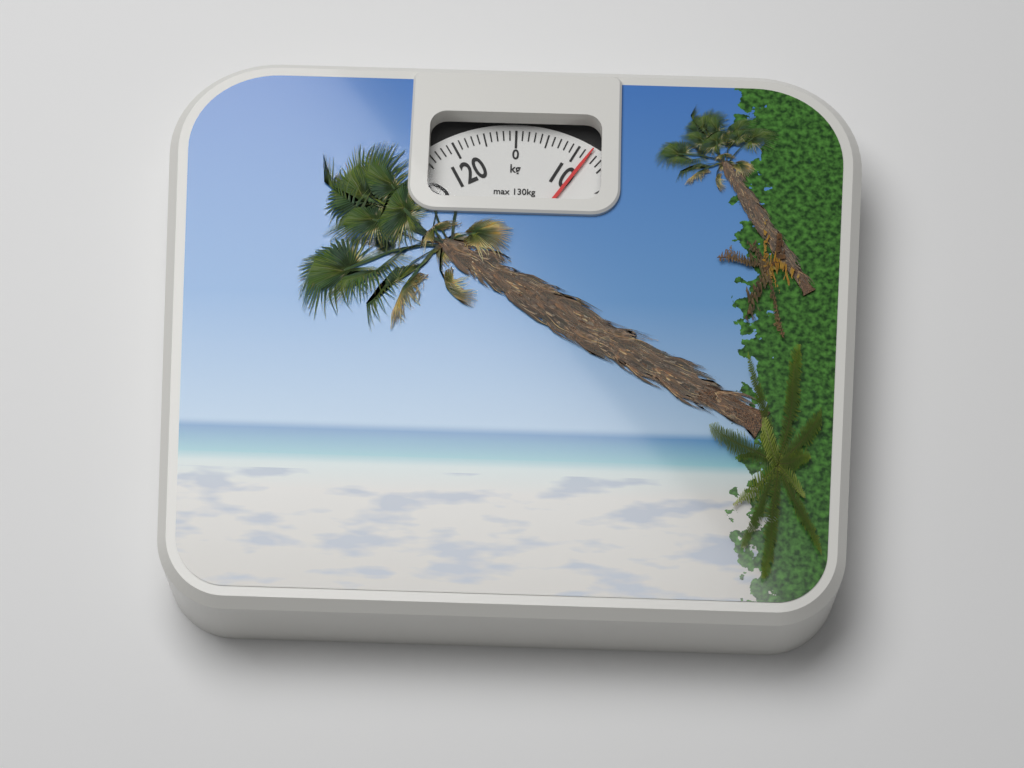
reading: 12 kg
